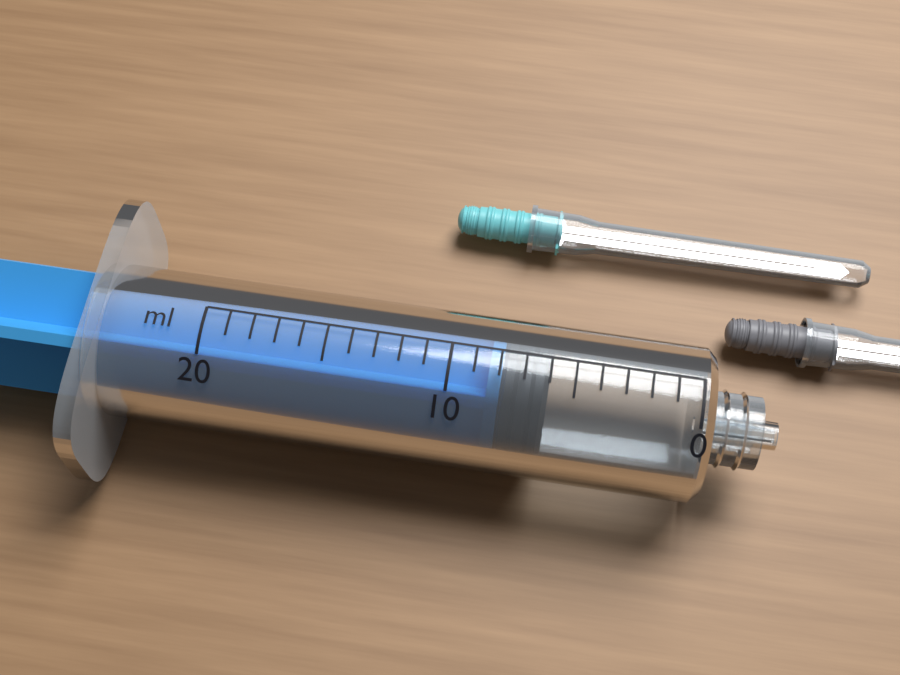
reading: 6 ml
